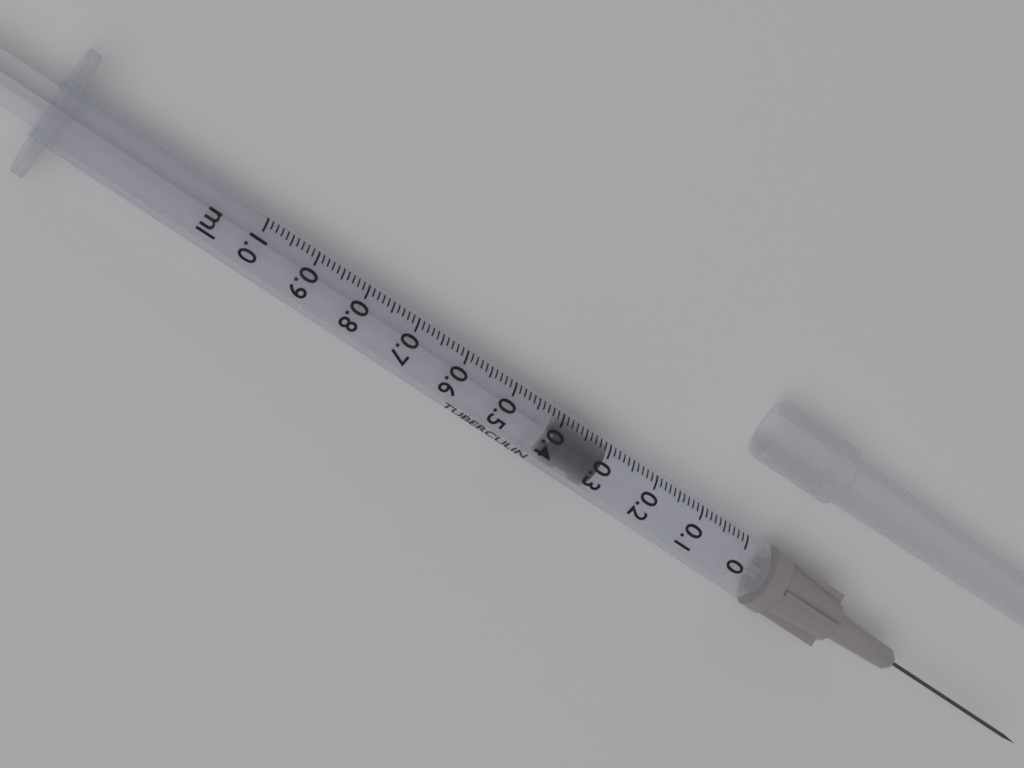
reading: 0.30 ml
